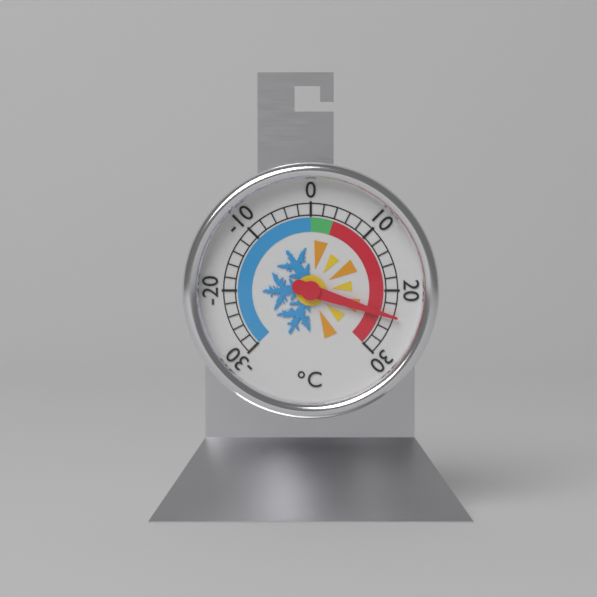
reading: 24 °C
